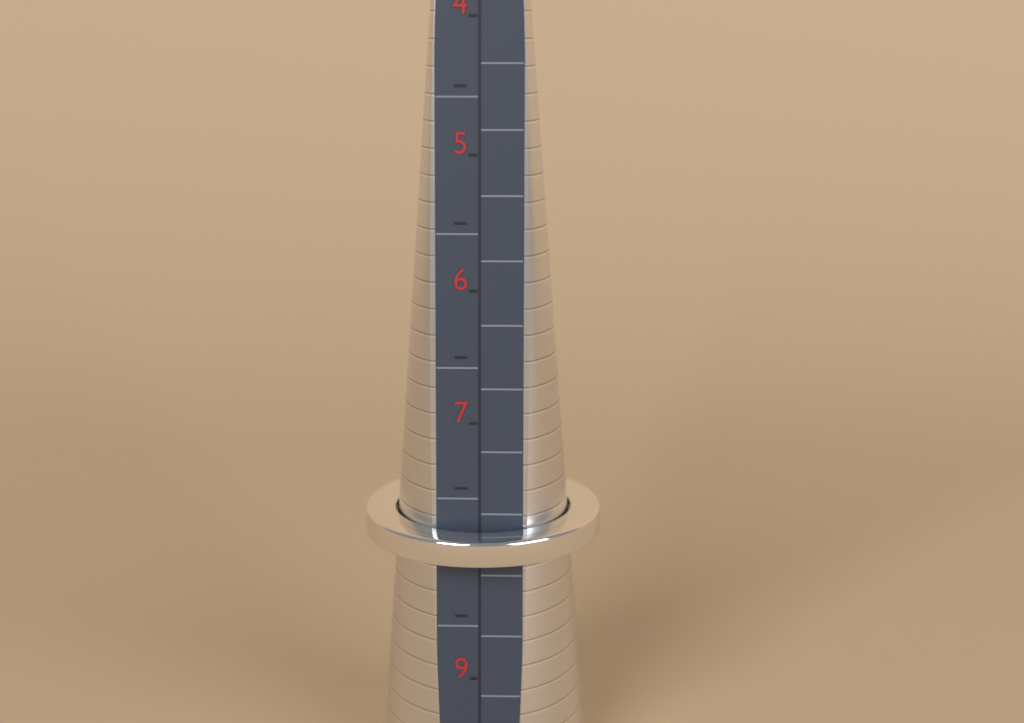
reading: 8.0 (no unit)
